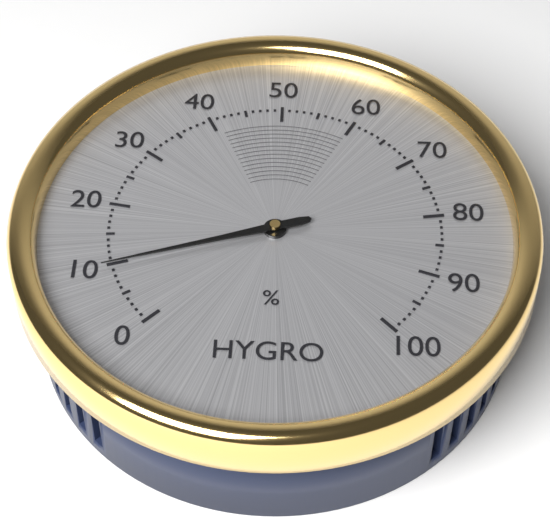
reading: 10 %
